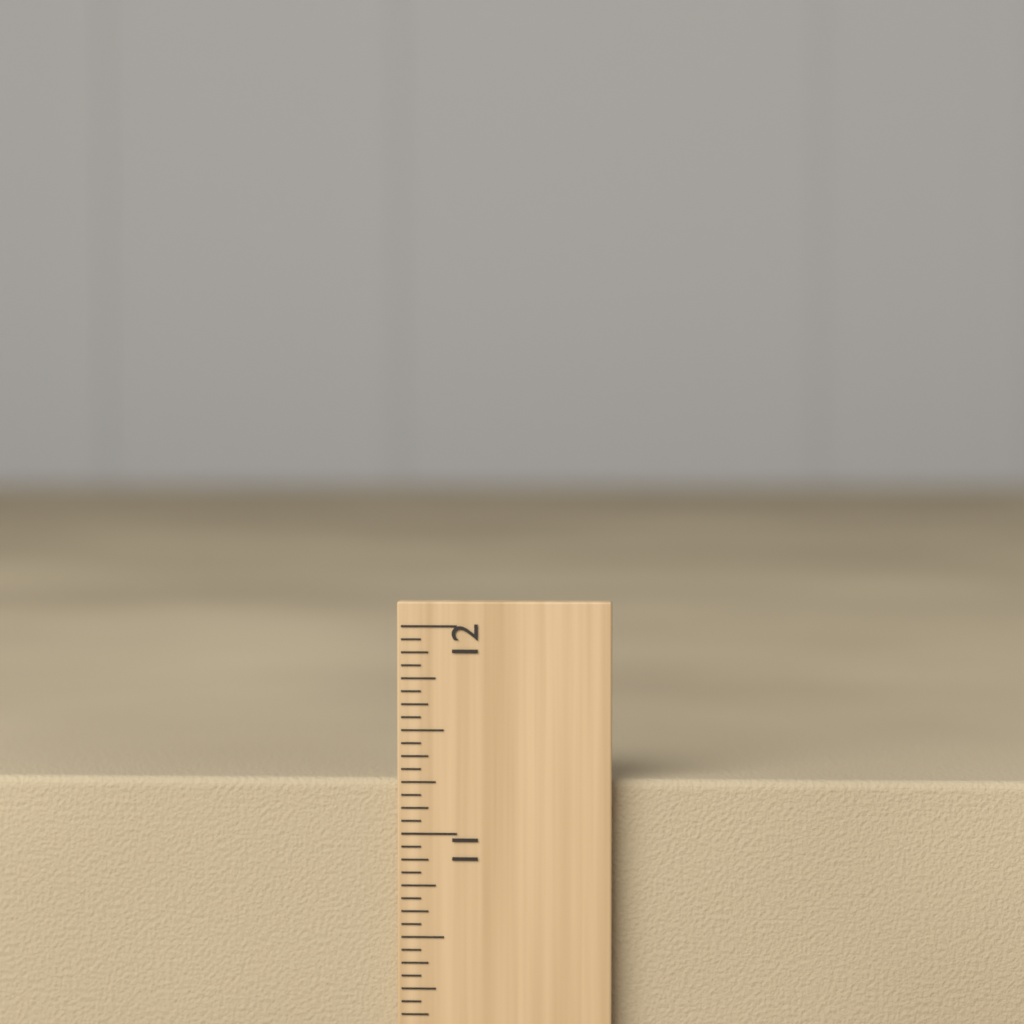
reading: 11.2500 inch
